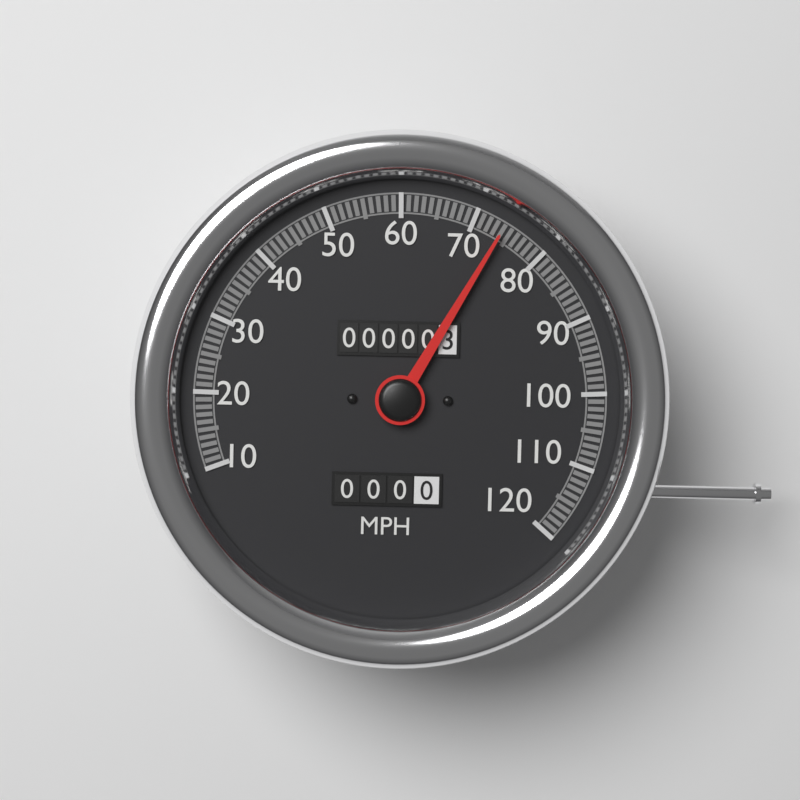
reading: 74 MPH
